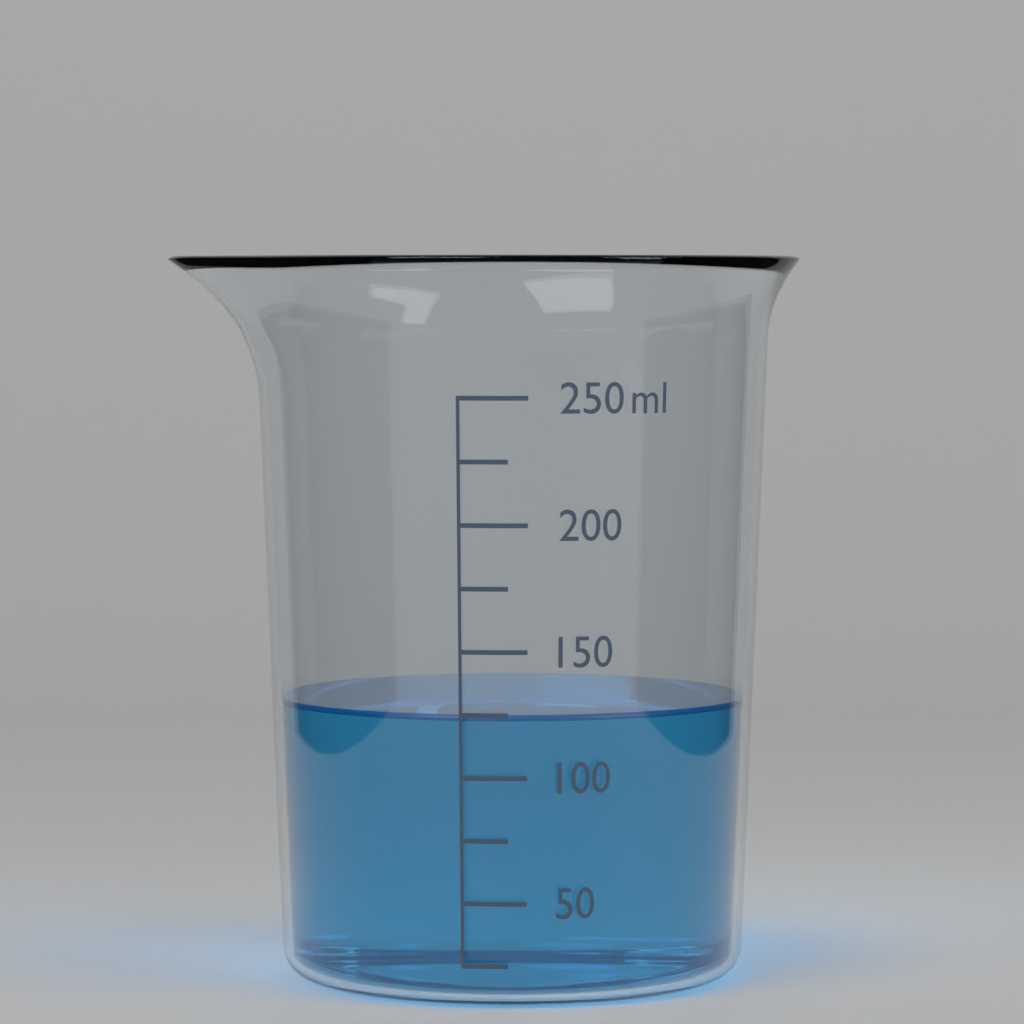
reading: 125 ml
